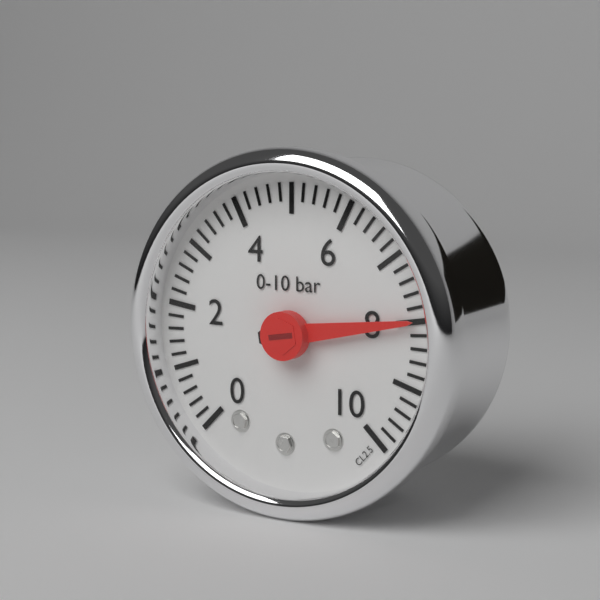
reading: 8.0 bar
